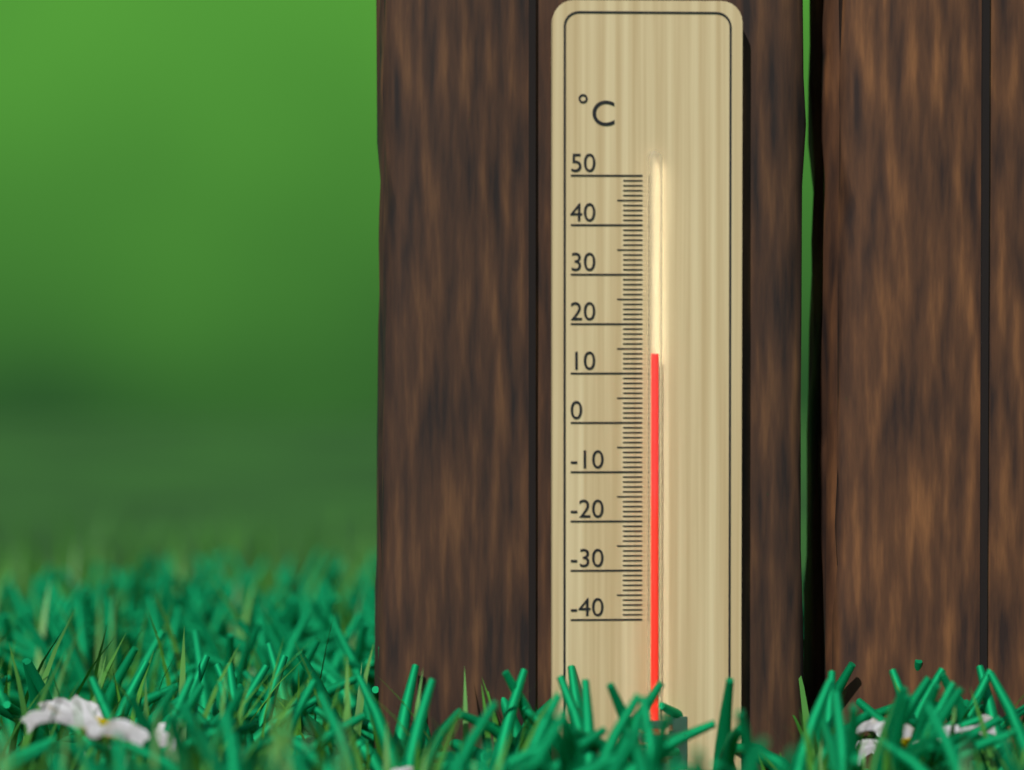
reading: 14 °C
